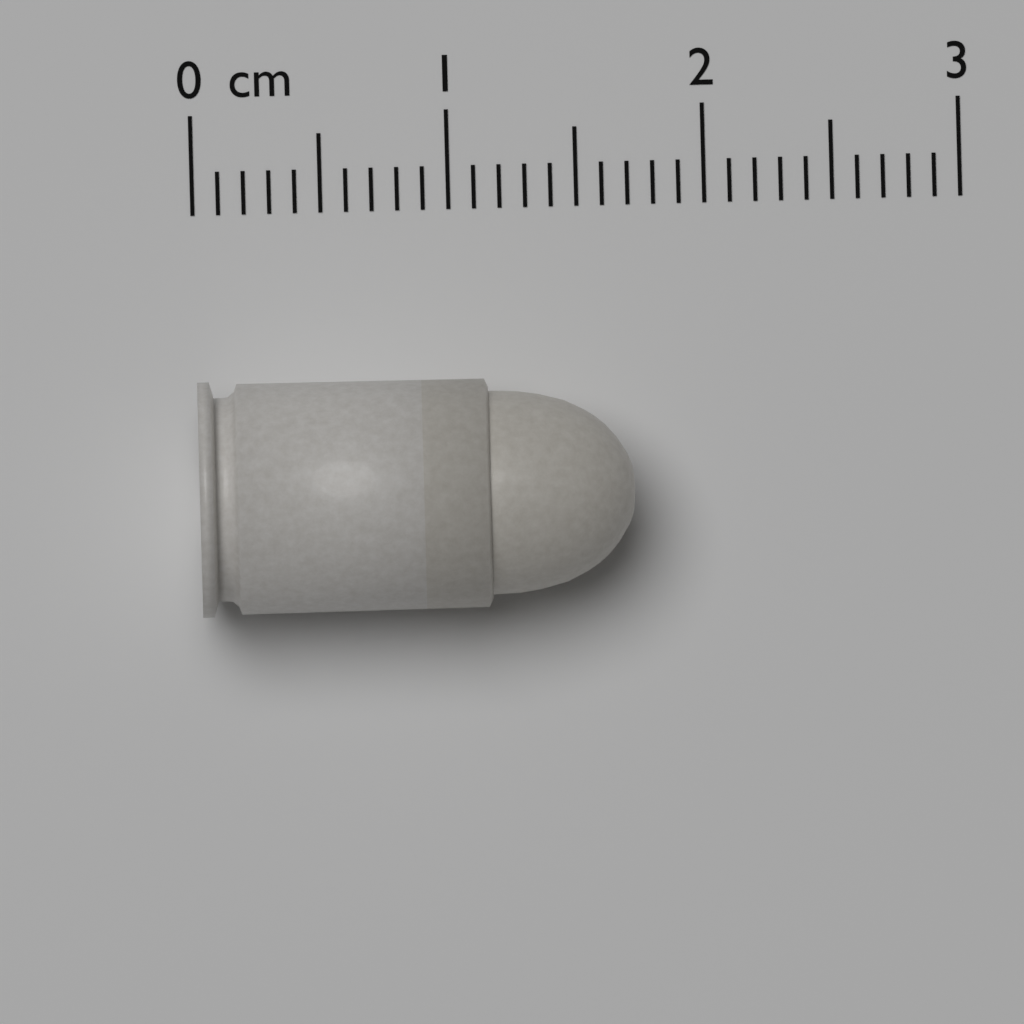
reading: 1.7 cm
